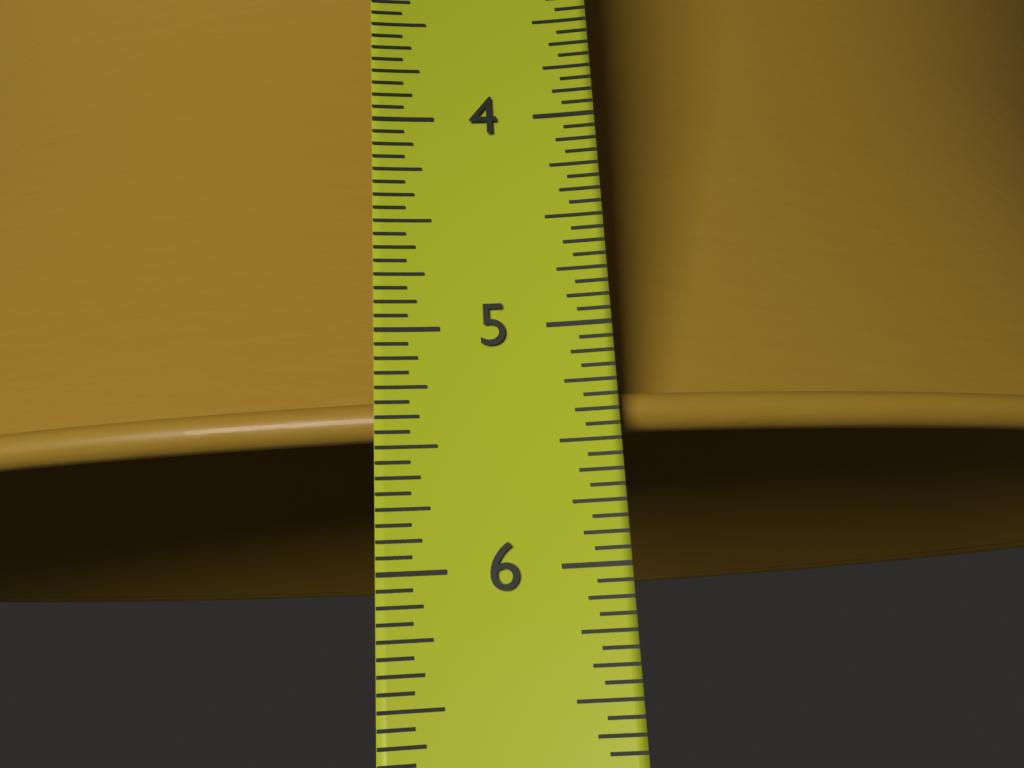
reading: 5.4375 in
